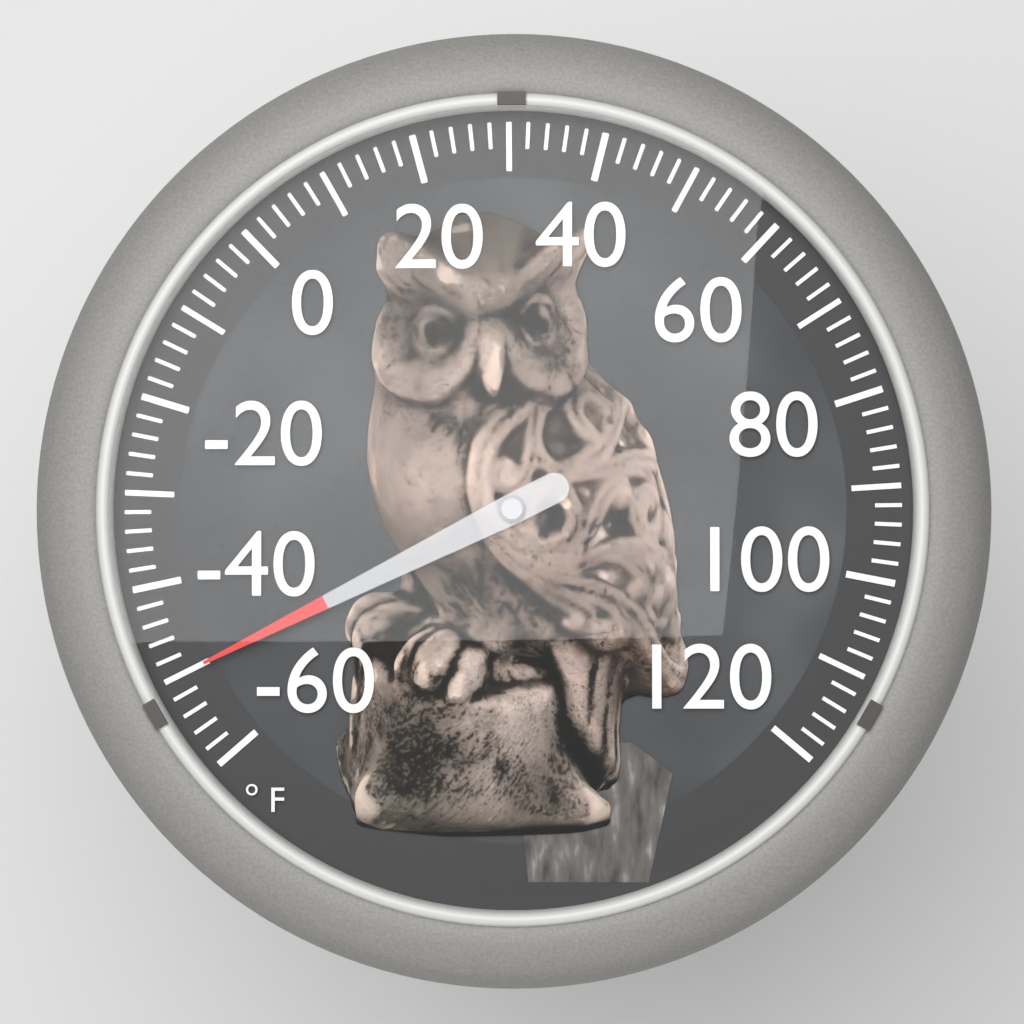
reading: -50 °F
